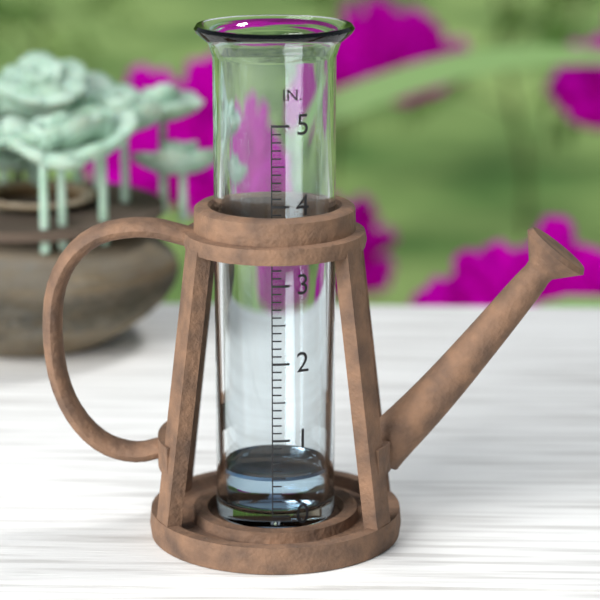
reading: 0.5 in
